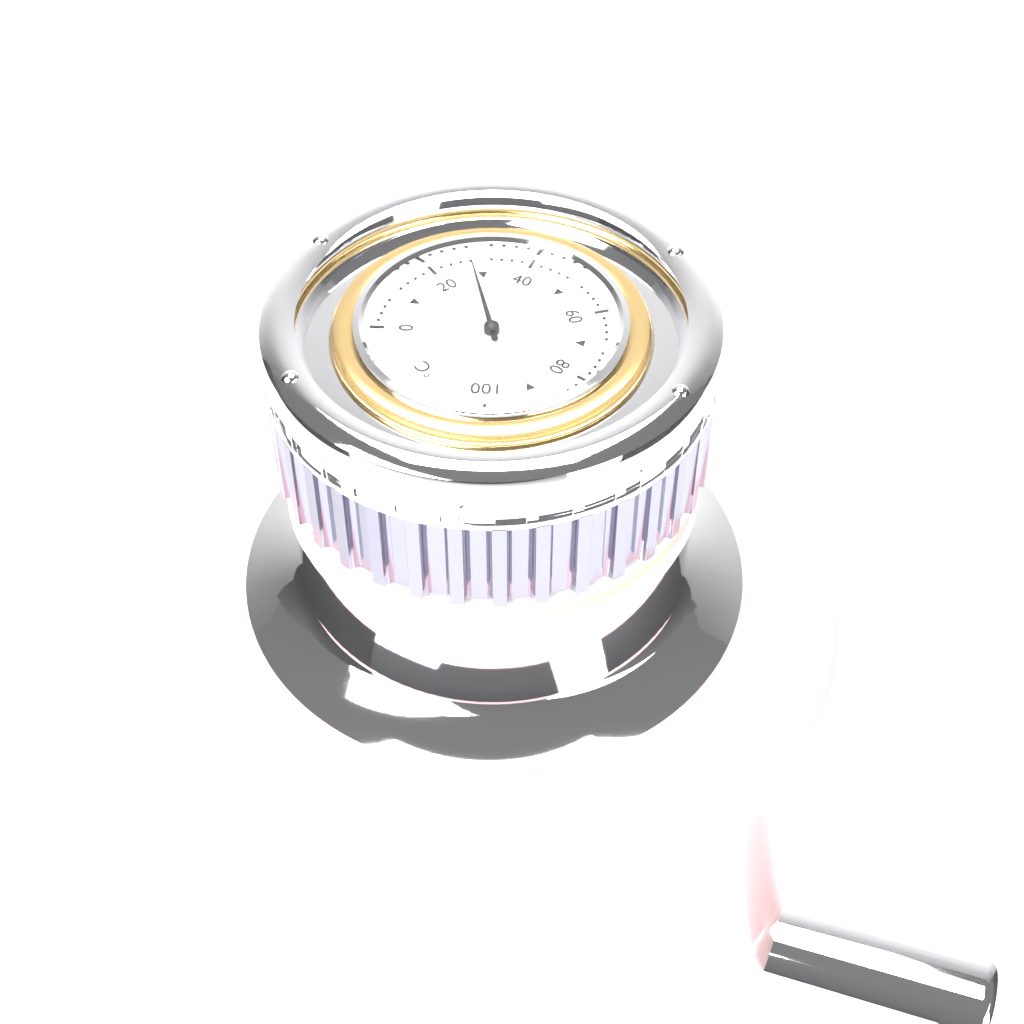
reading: 28 °C
